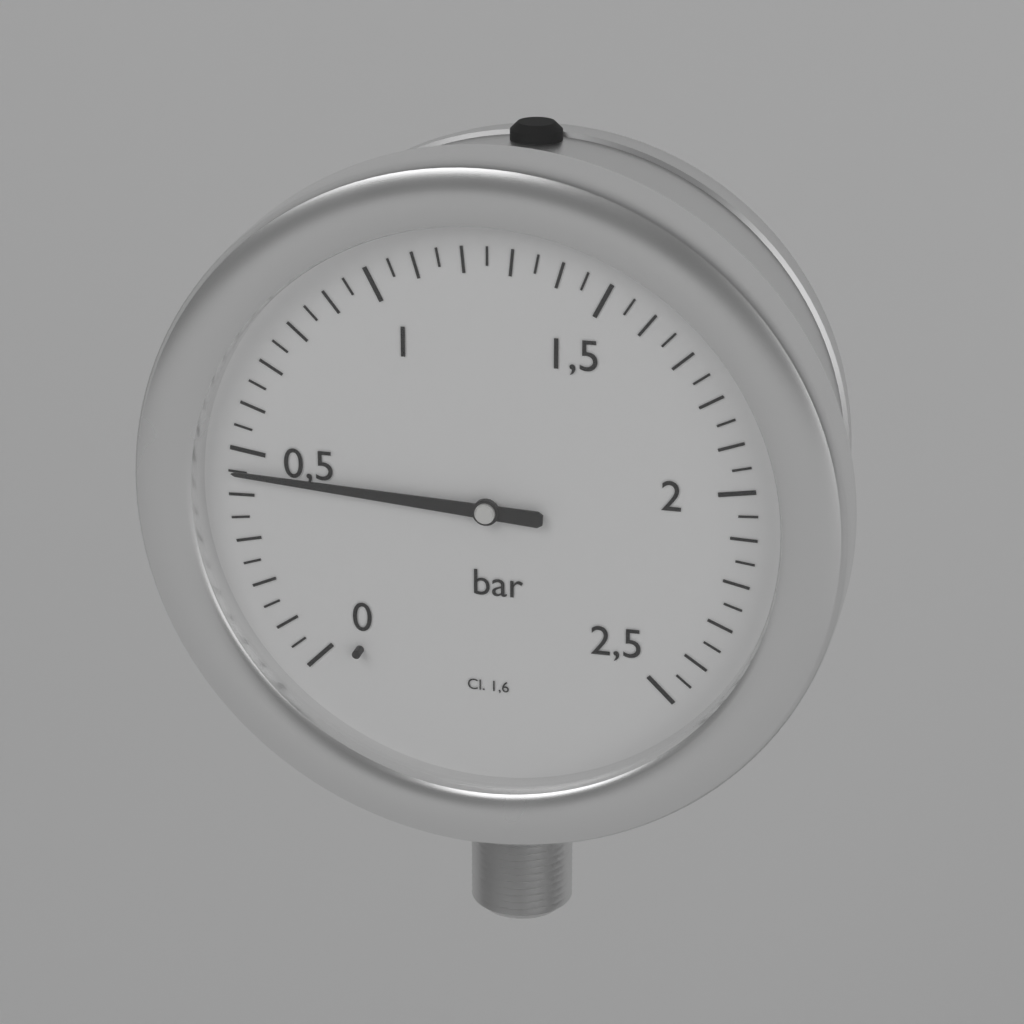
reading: 0.45 bar
